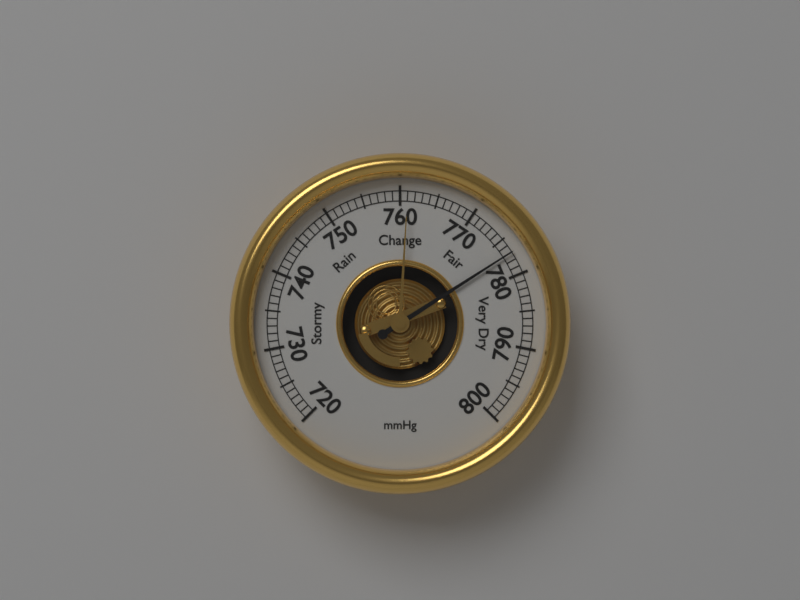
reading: 777 mmHg
